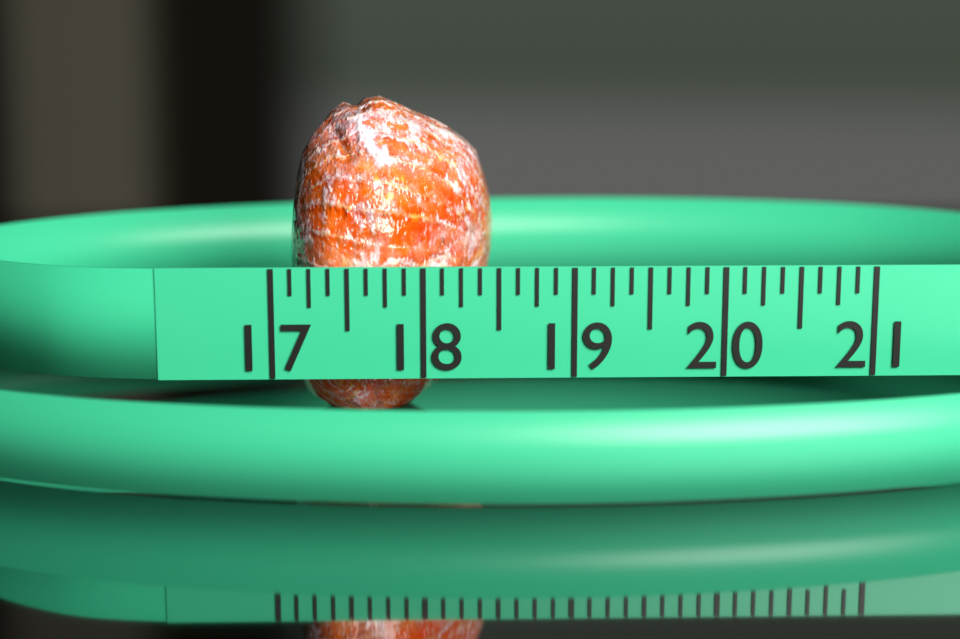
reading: 18.500 (no unit)
